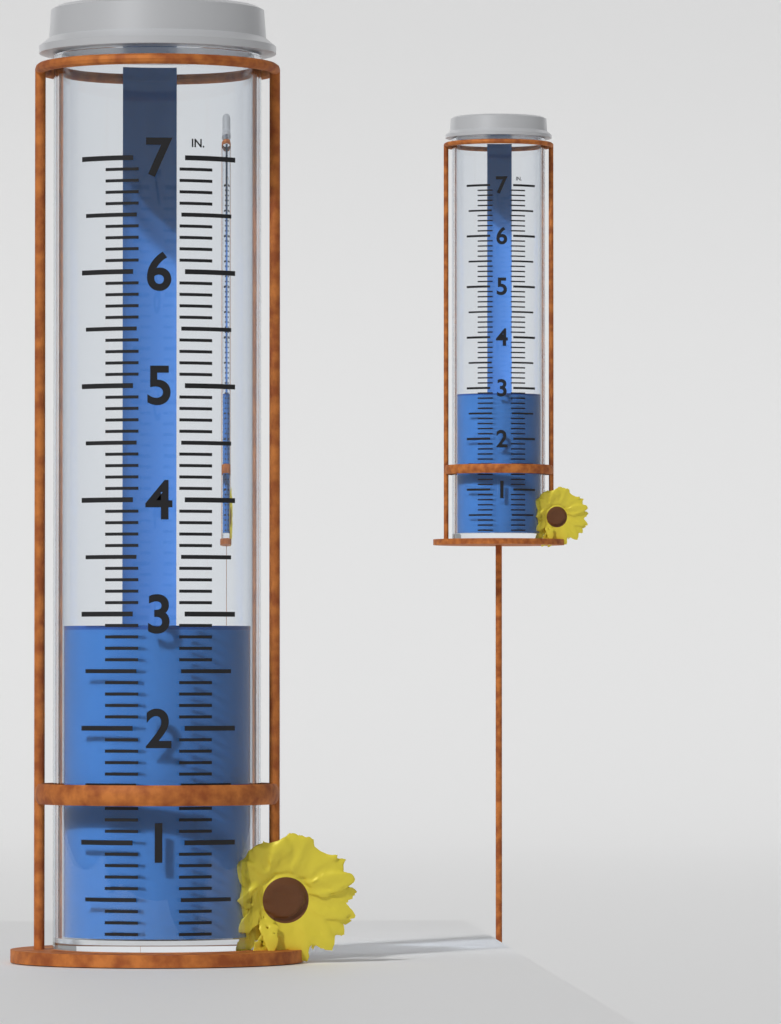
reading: 2.9 in
